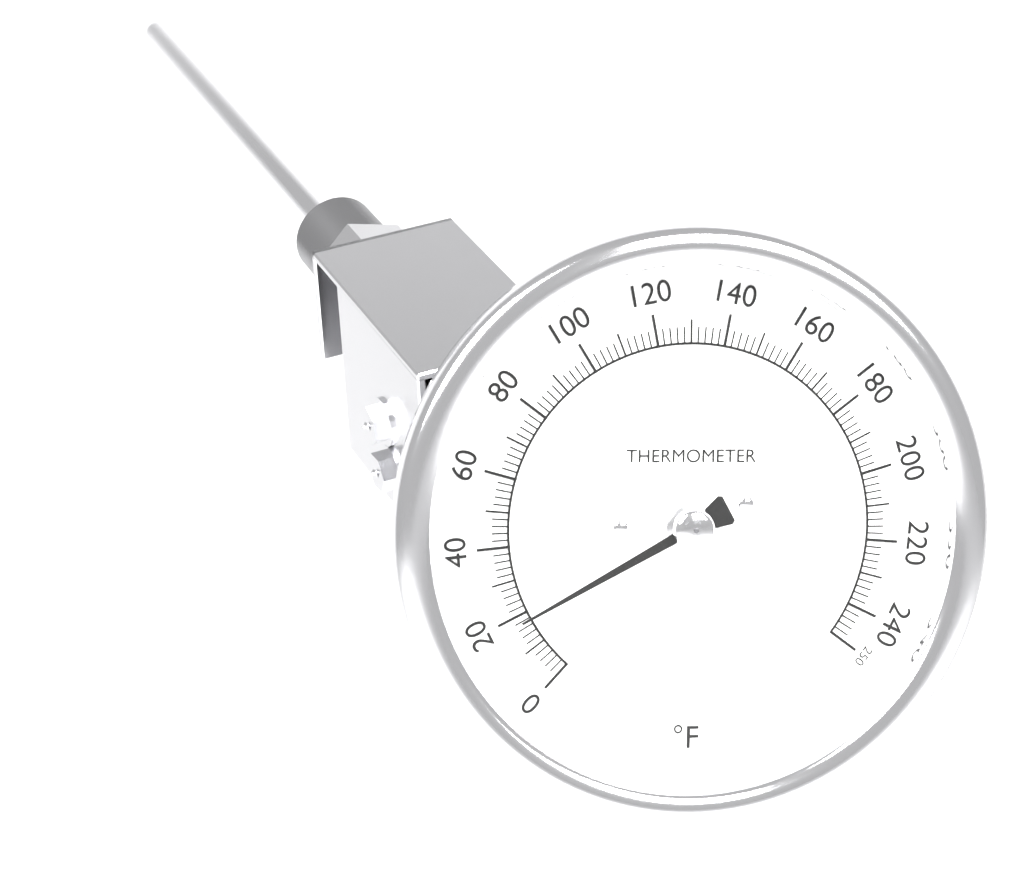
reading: 18 °F
